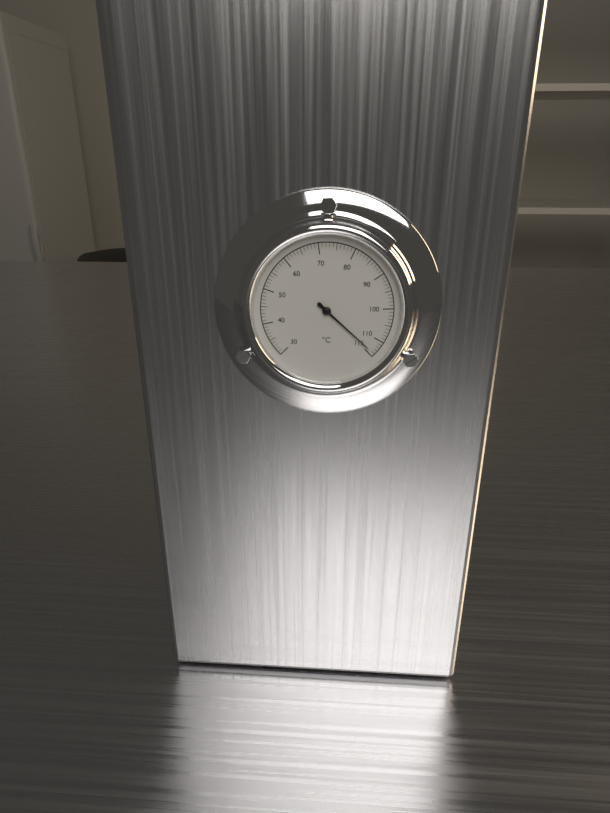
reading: 114 °C
